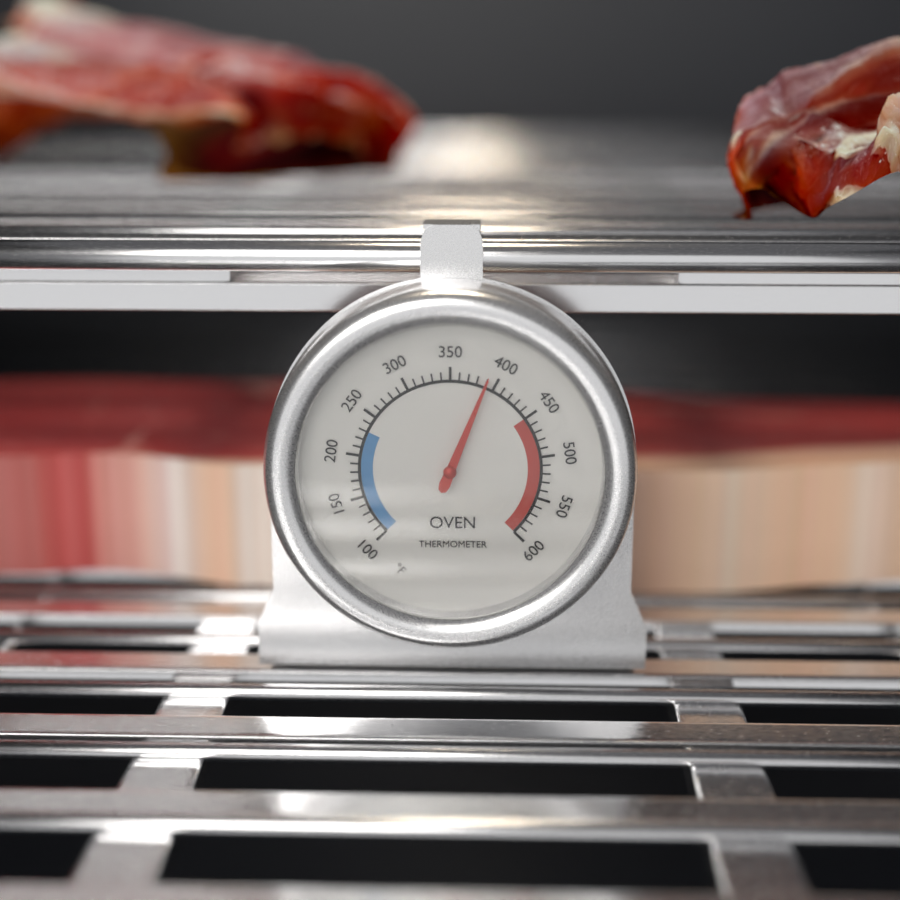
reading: 390 °F
